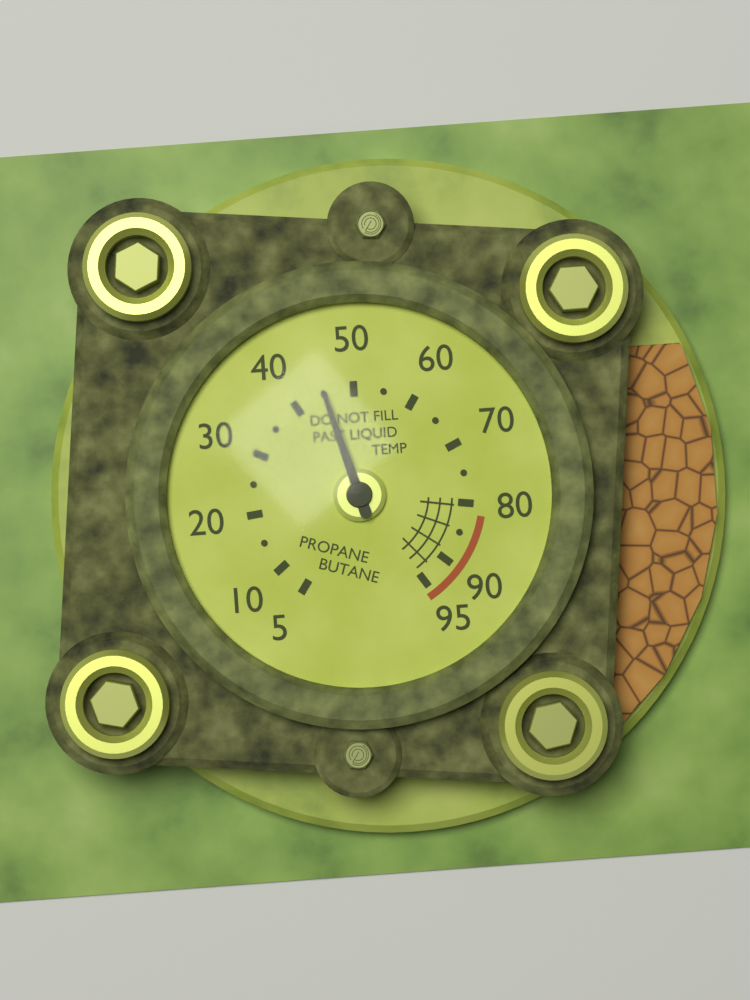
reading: 45 (no unit)
